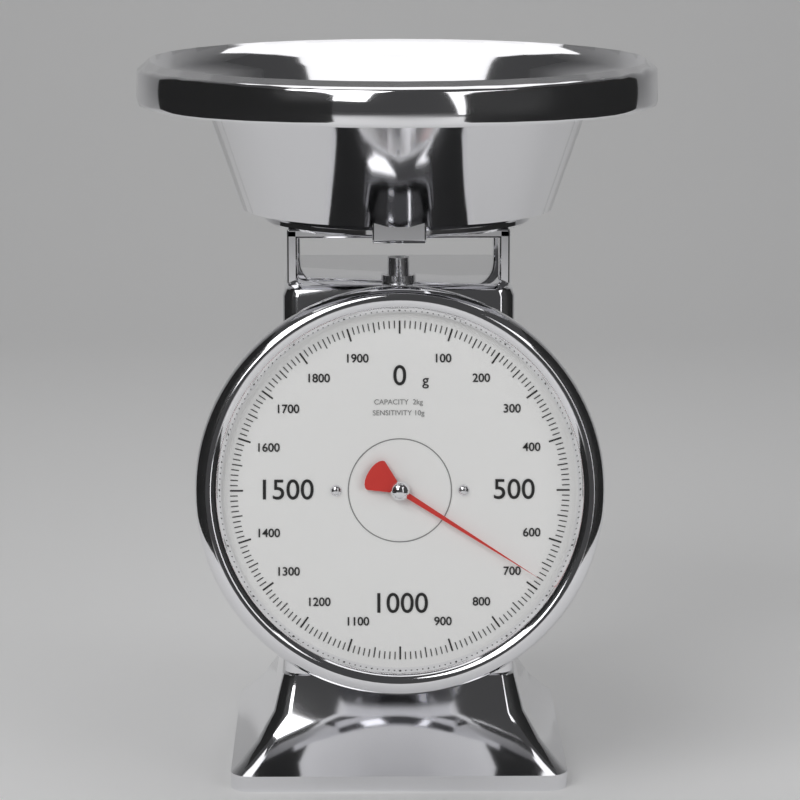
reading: 680 g
